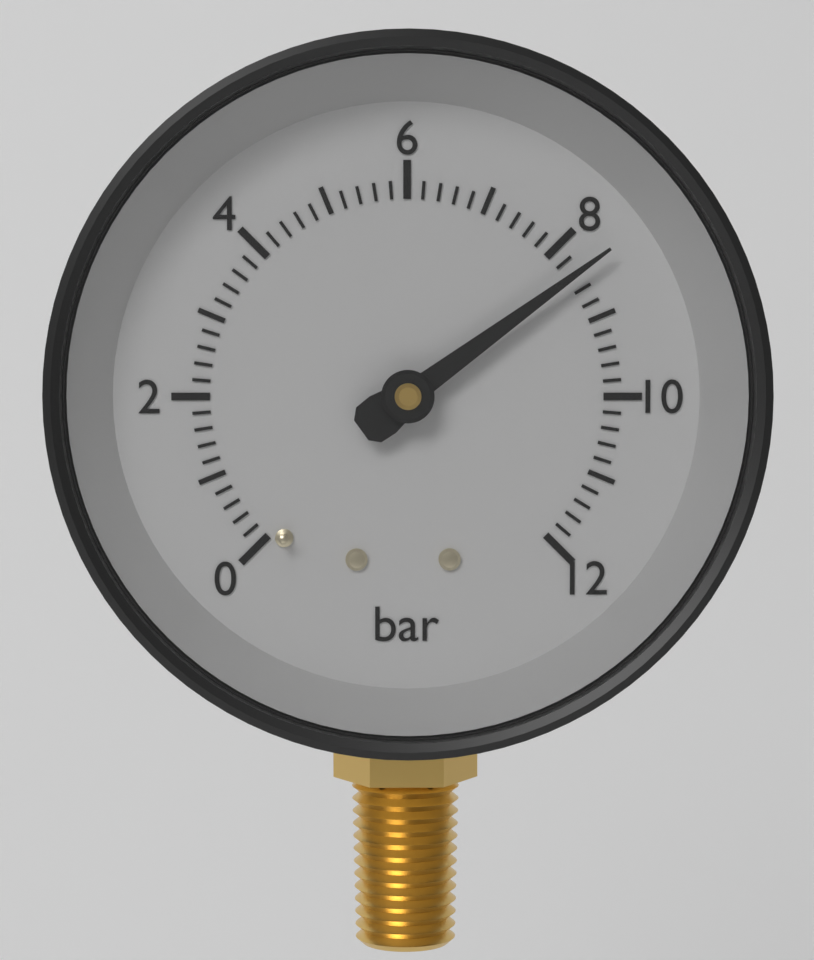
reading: 8.4 bar
